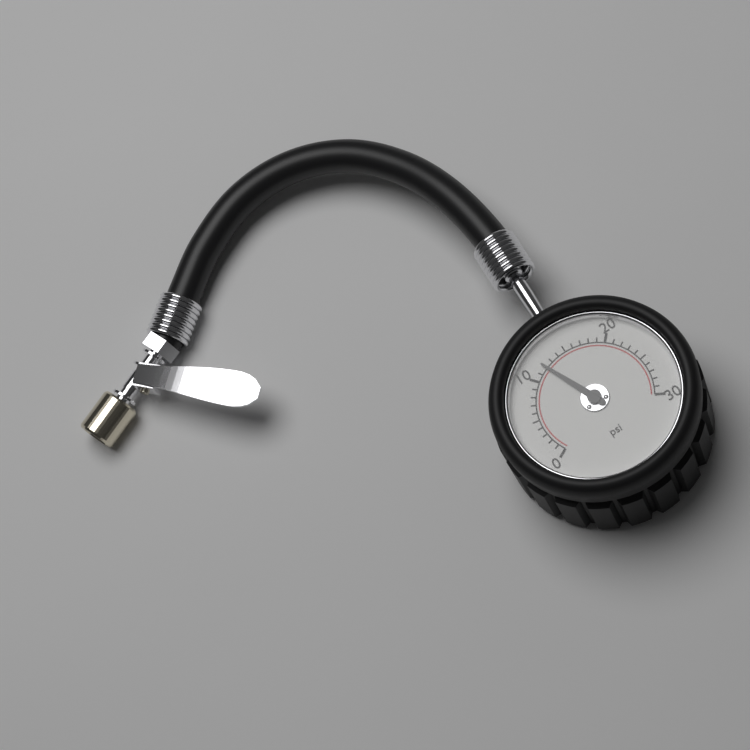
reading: 12 psi
